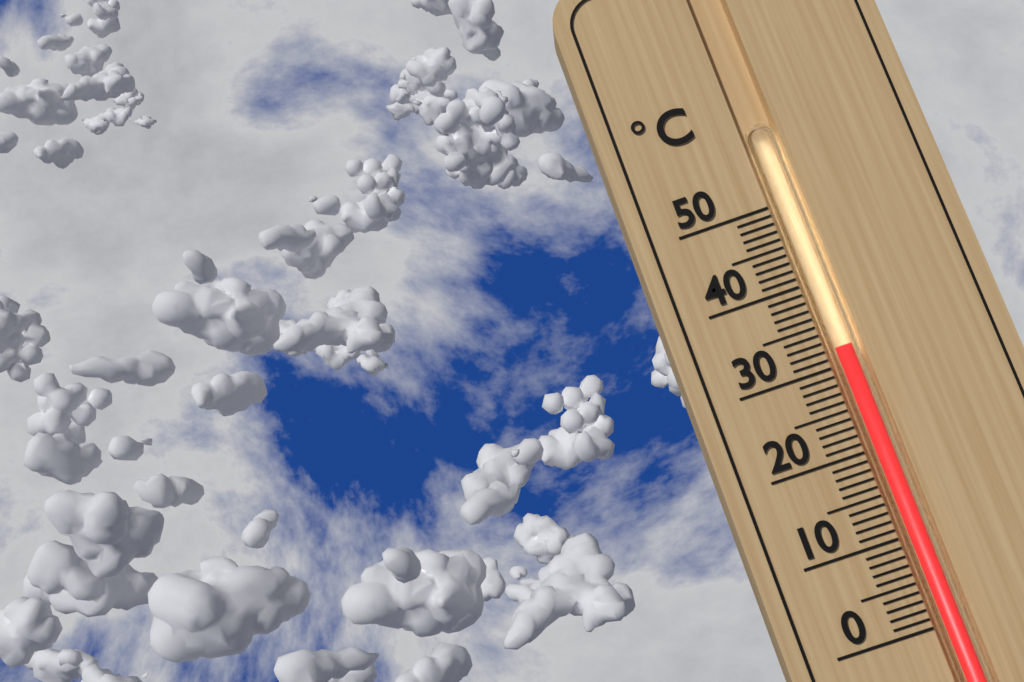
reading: 32 °C
